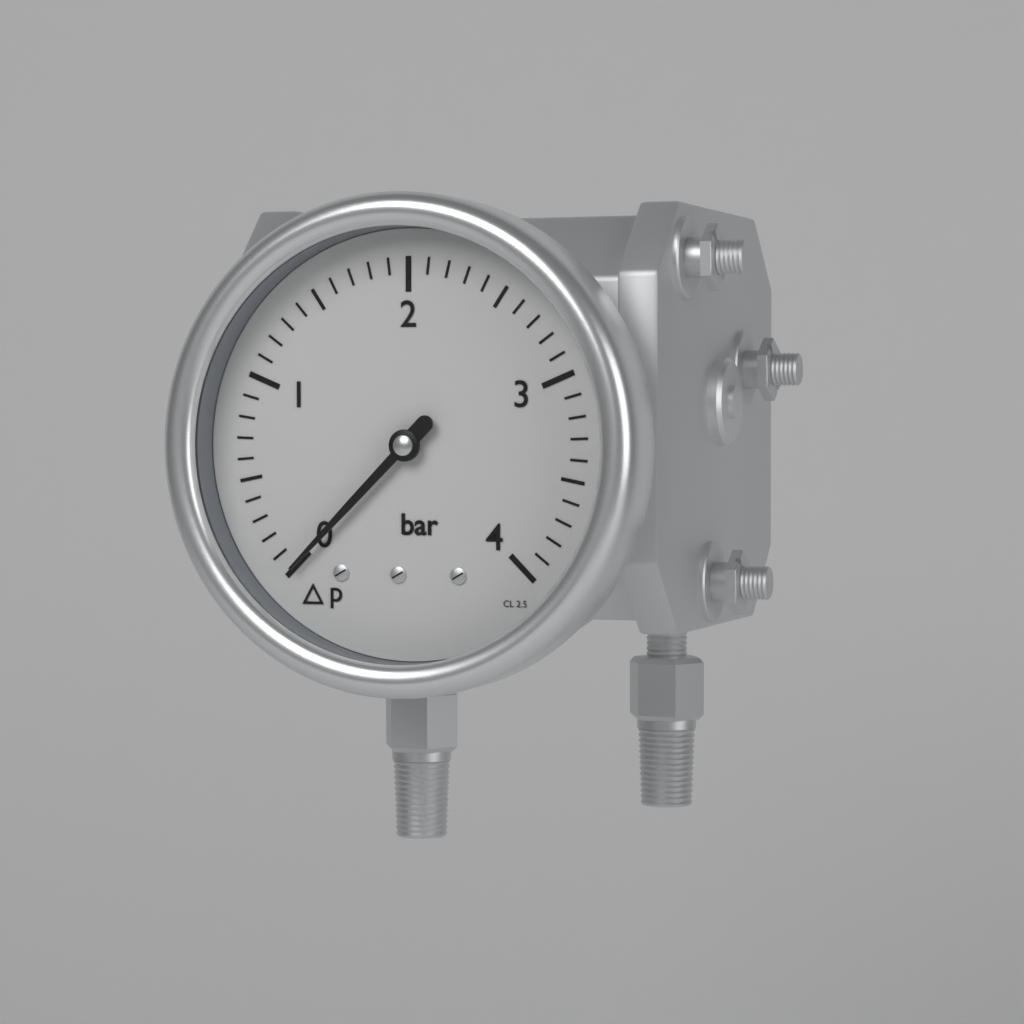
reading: 0.0 bar
